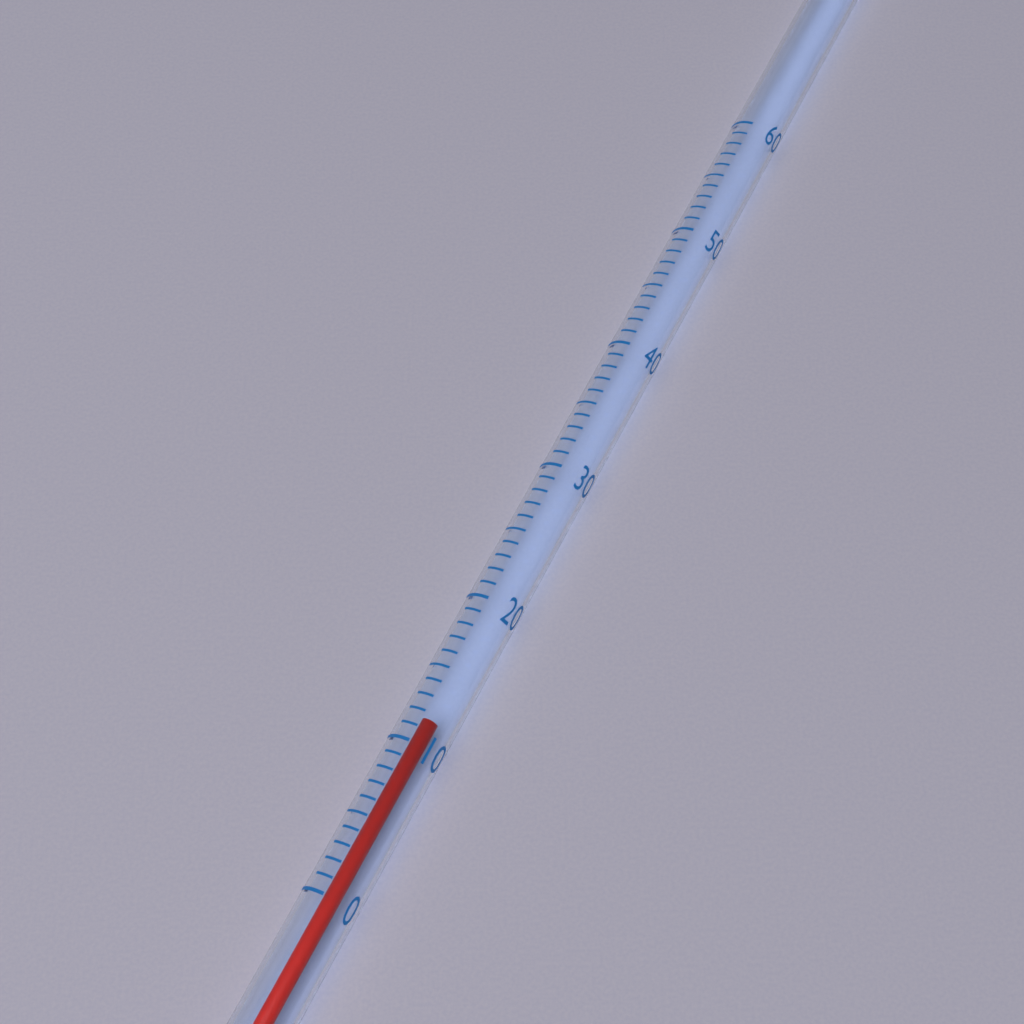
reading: 12 (no unit)
